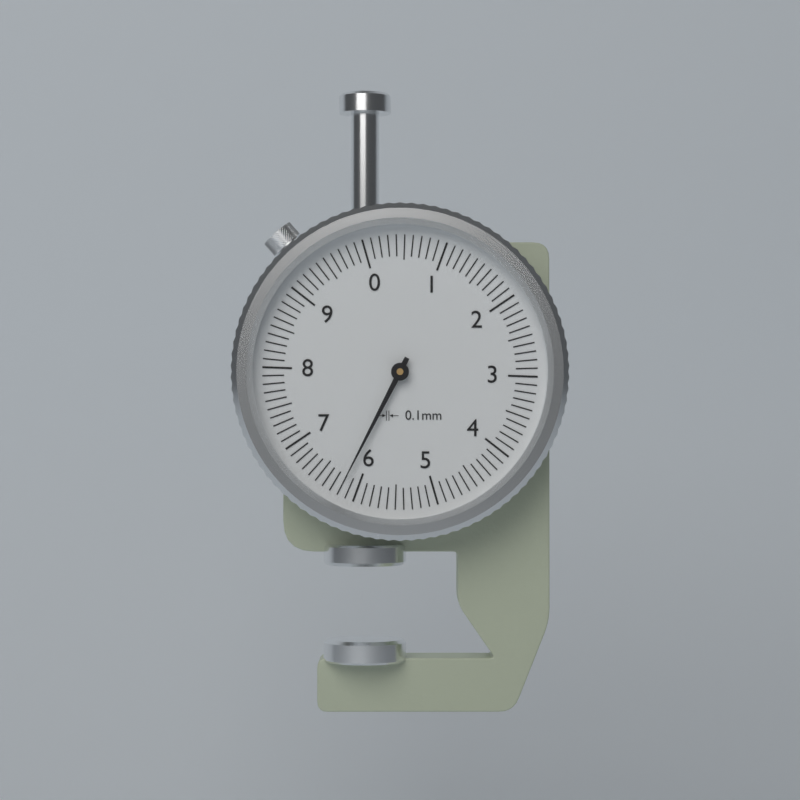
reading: 6.2 mm
